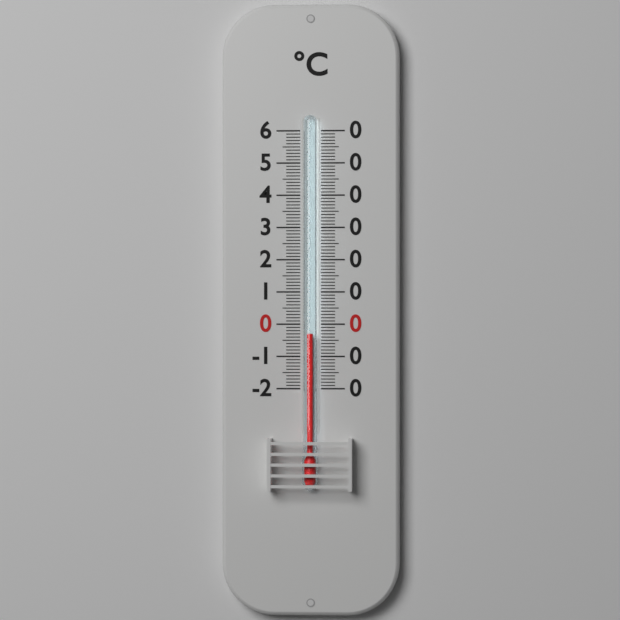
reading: -3 °C
